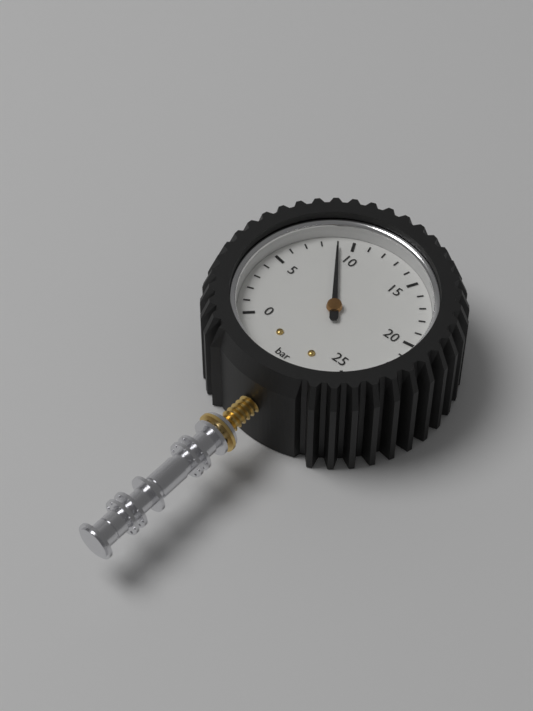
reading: 9 bar
